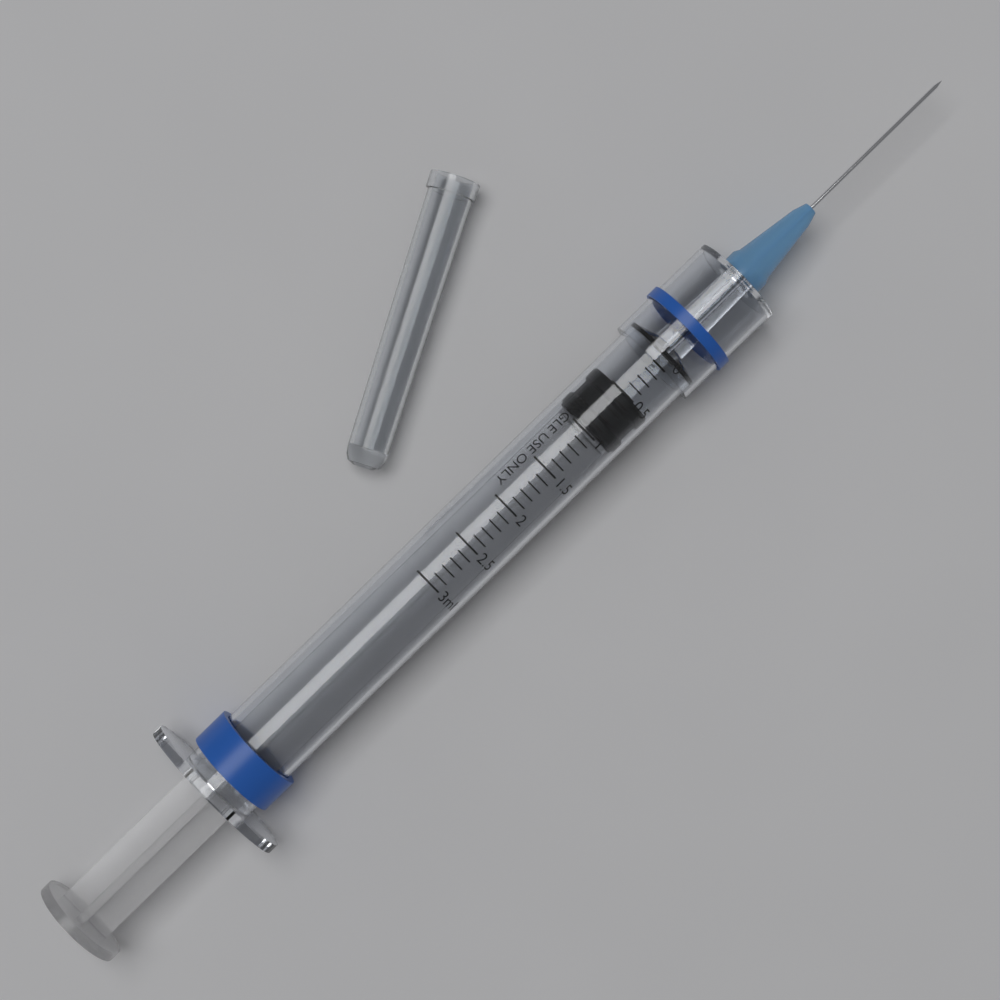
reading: 0.5 ml
